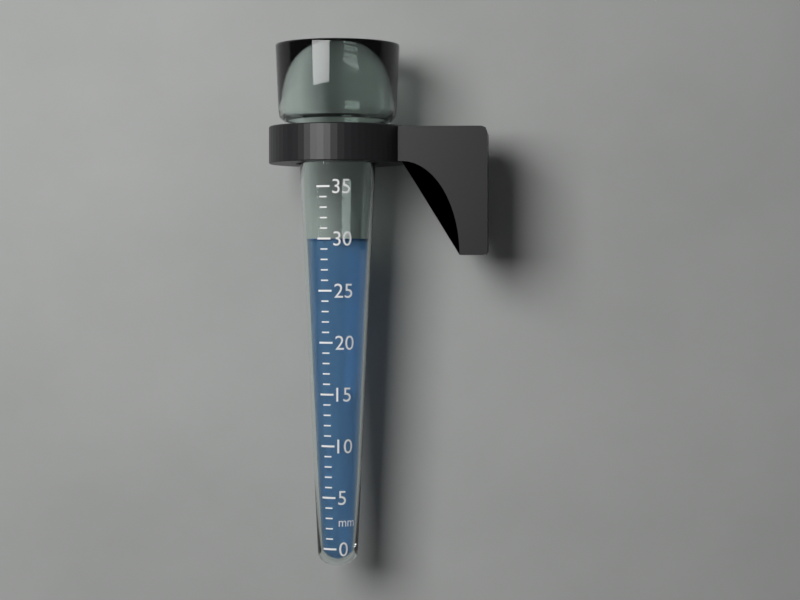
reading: 30 mm
